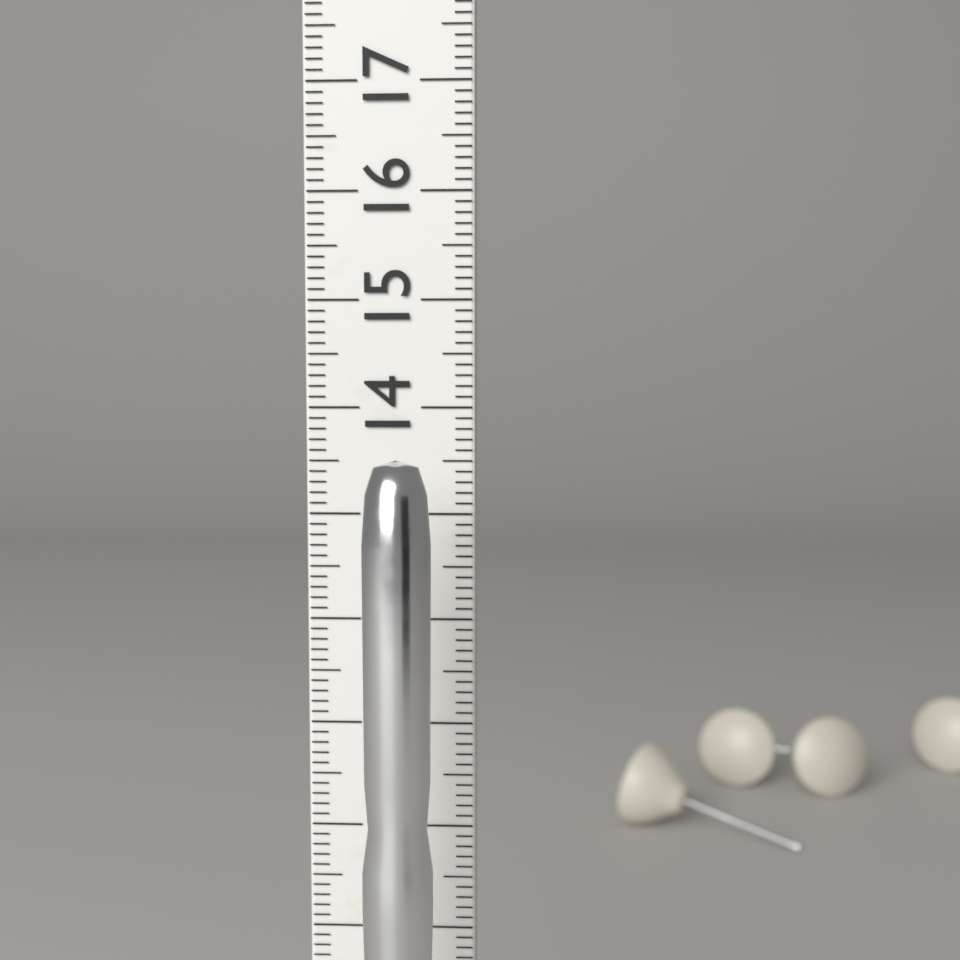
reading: 13.6 cm
